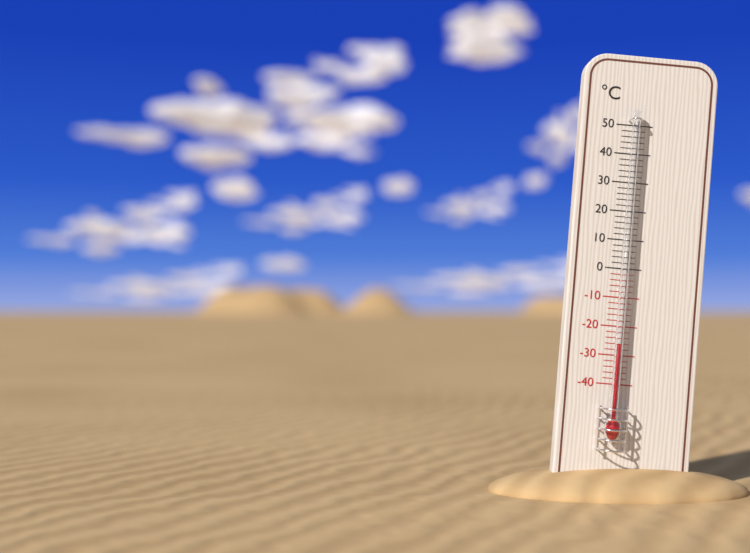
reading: -26 °C
